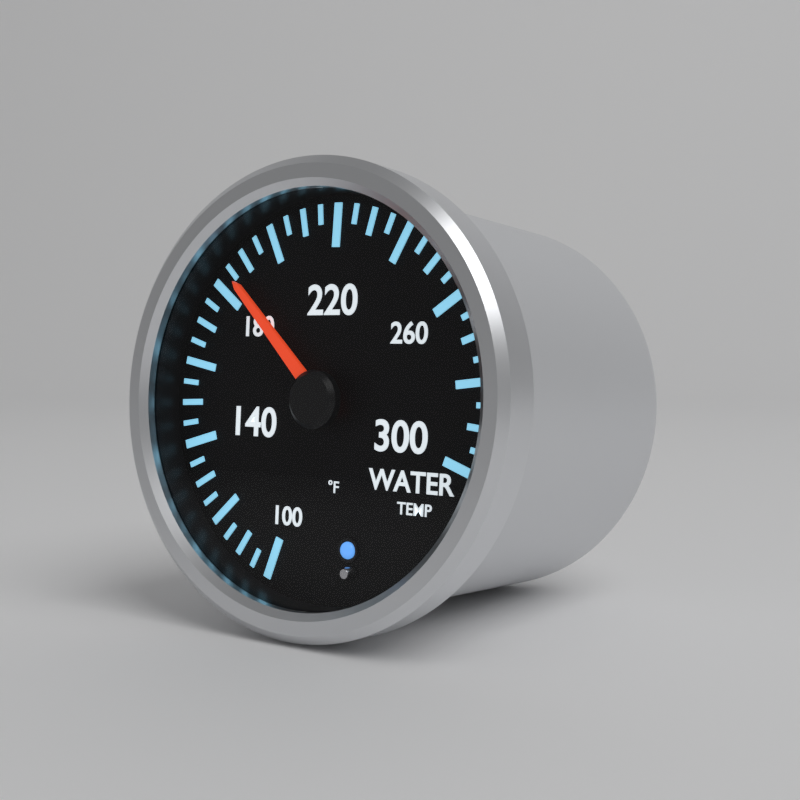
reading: 185 °F
